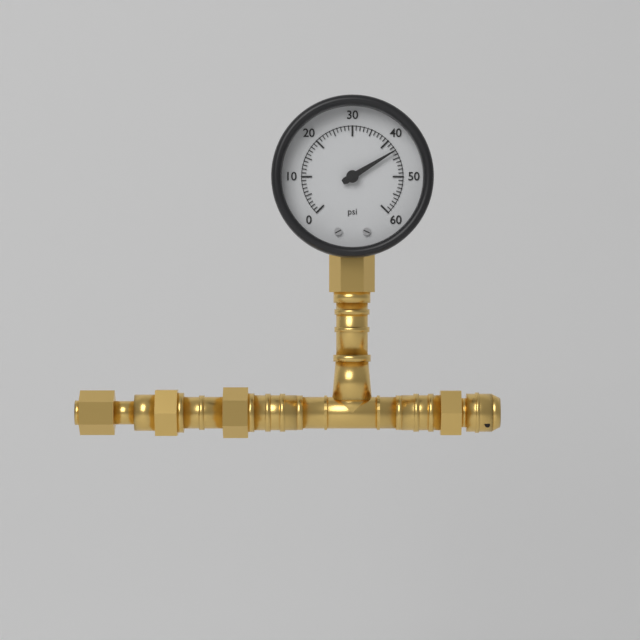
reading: 43 psi
